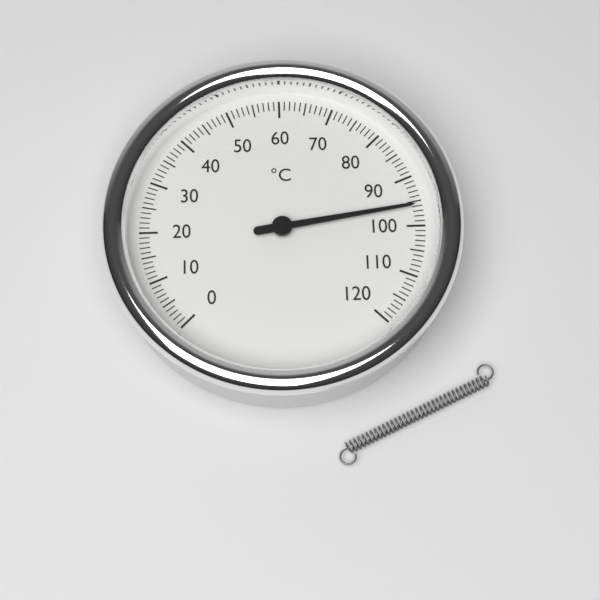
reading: 96 °C
